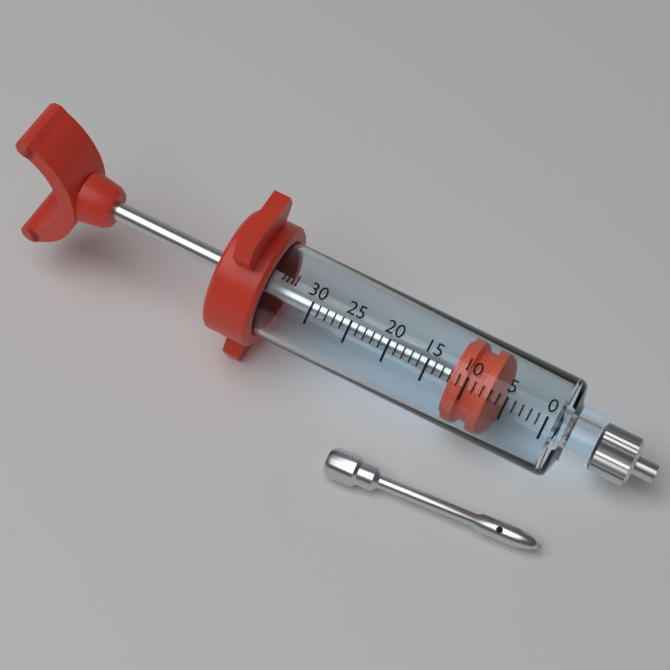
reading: 7 ml
